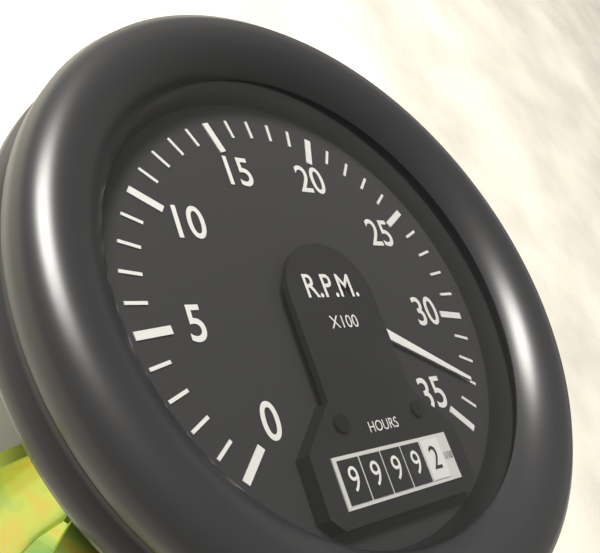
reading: 3300 RPM
